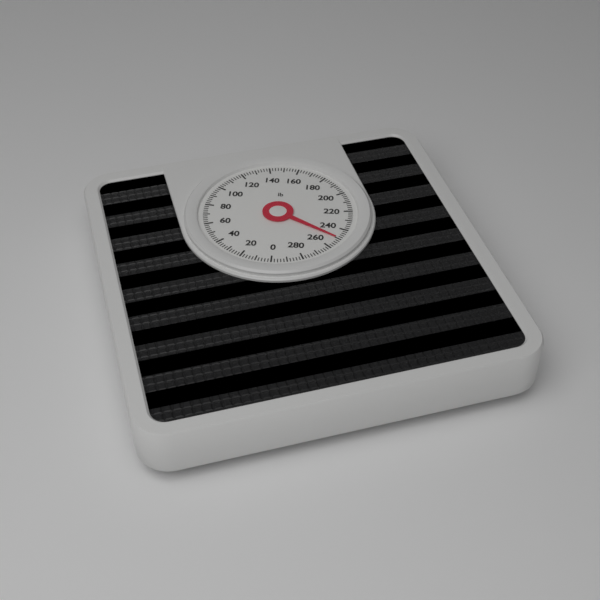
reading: 250 lb
